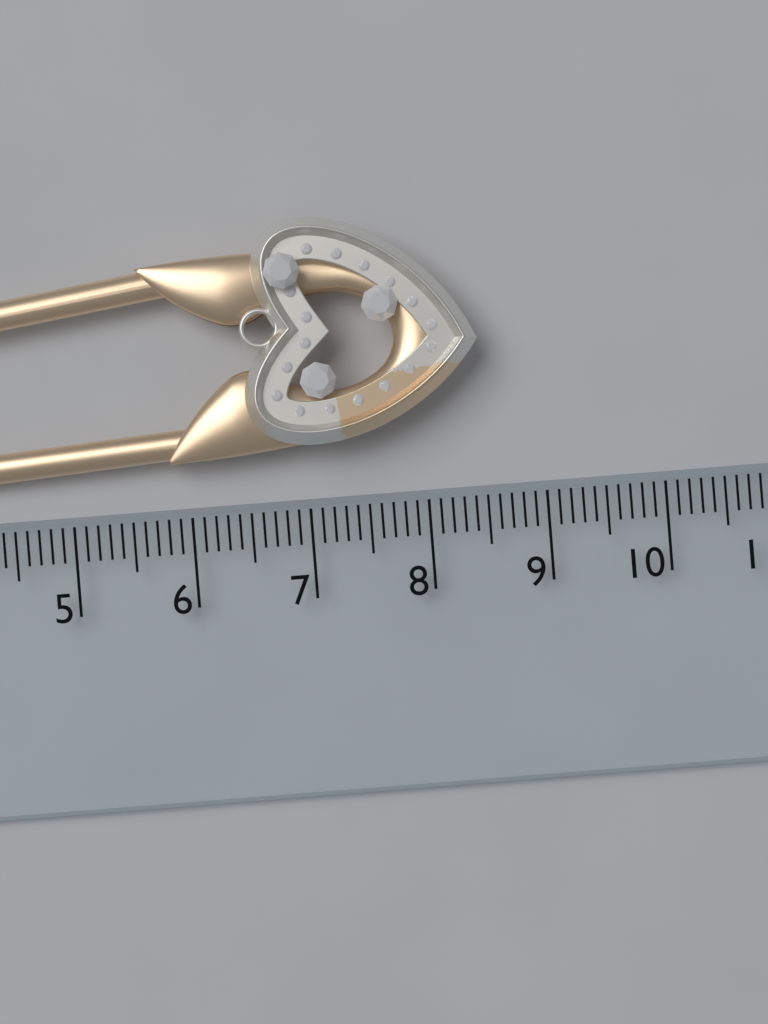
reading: 8.5 cm
